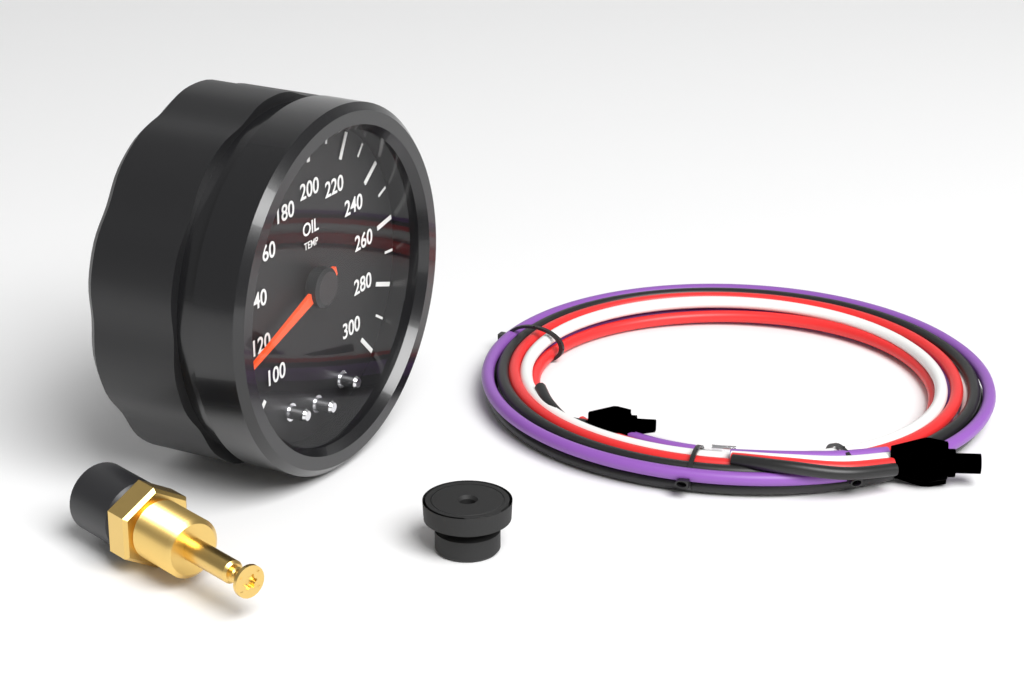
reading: 120 (no unit)
